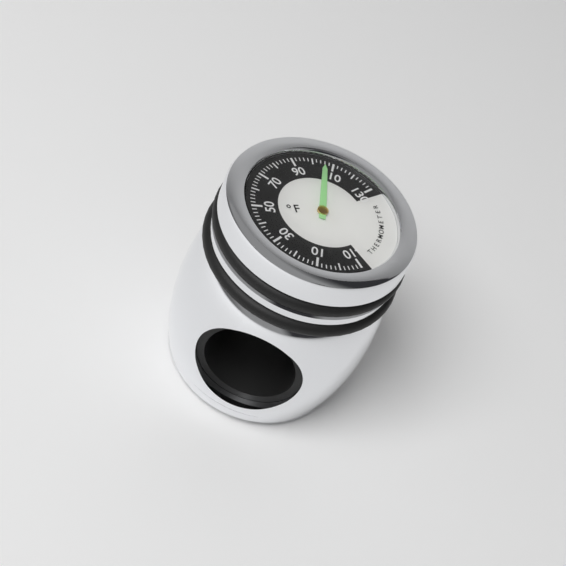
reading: 106 °F
